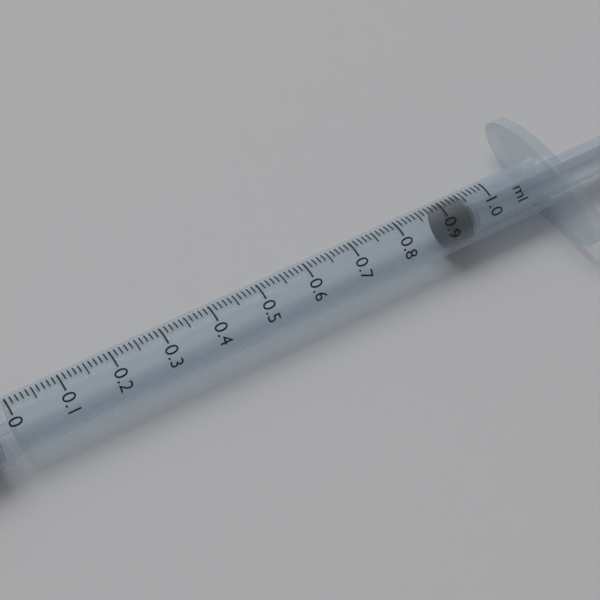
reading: 0.90 ml
